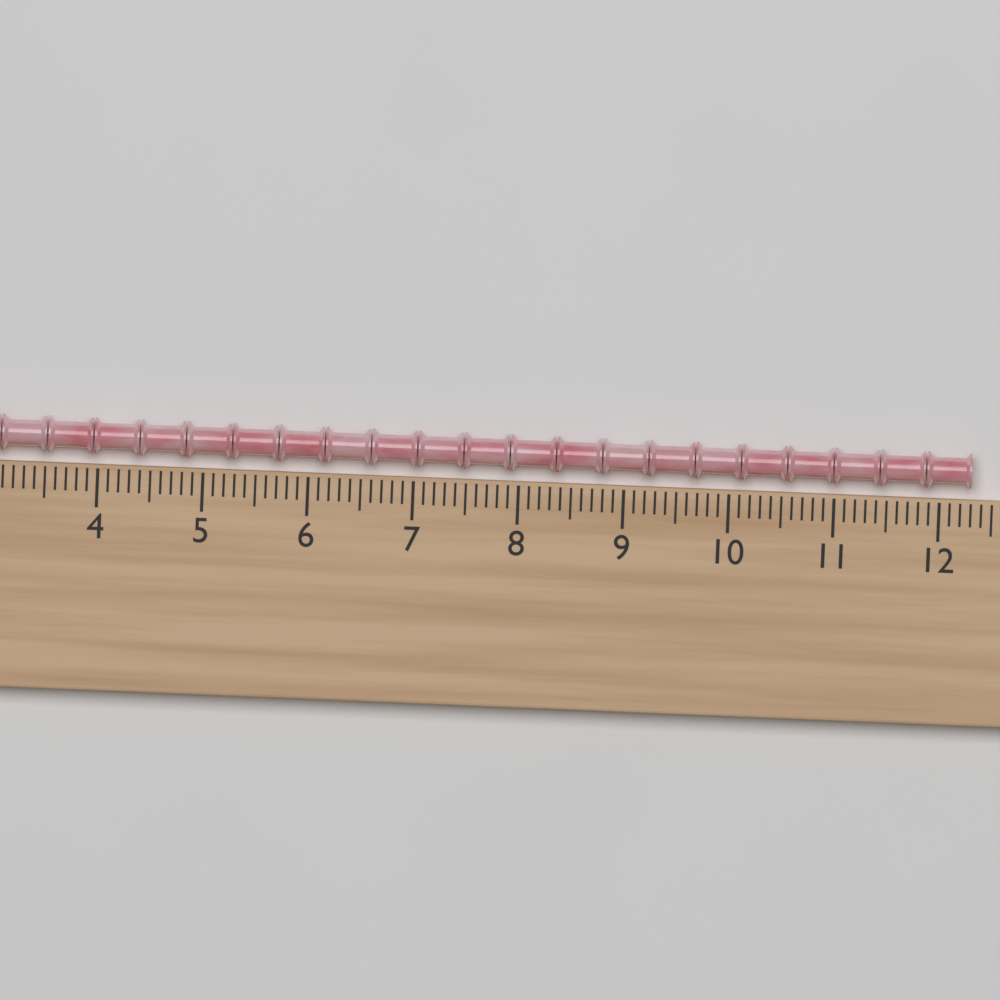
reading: 12.3 (no unit)
